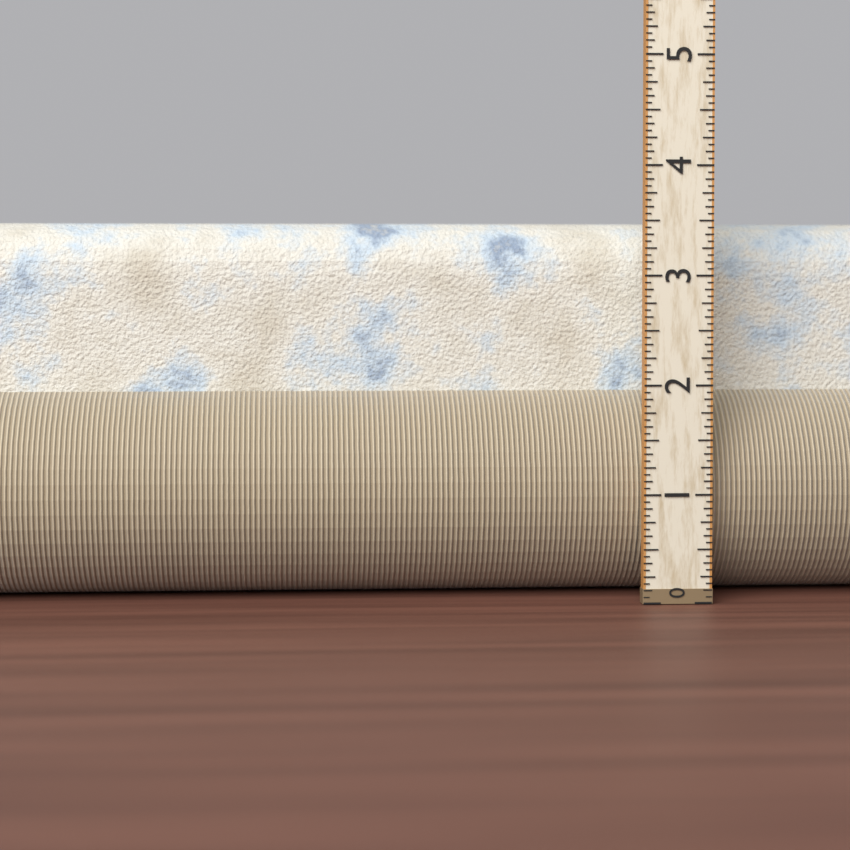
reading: 3.5000 (no unit)
